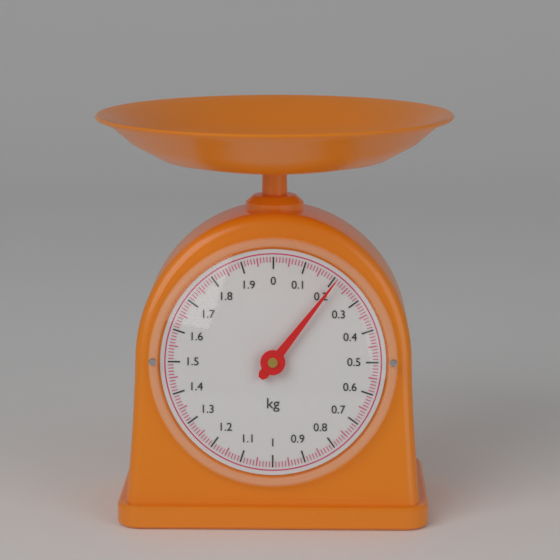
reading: 0.21 kg
